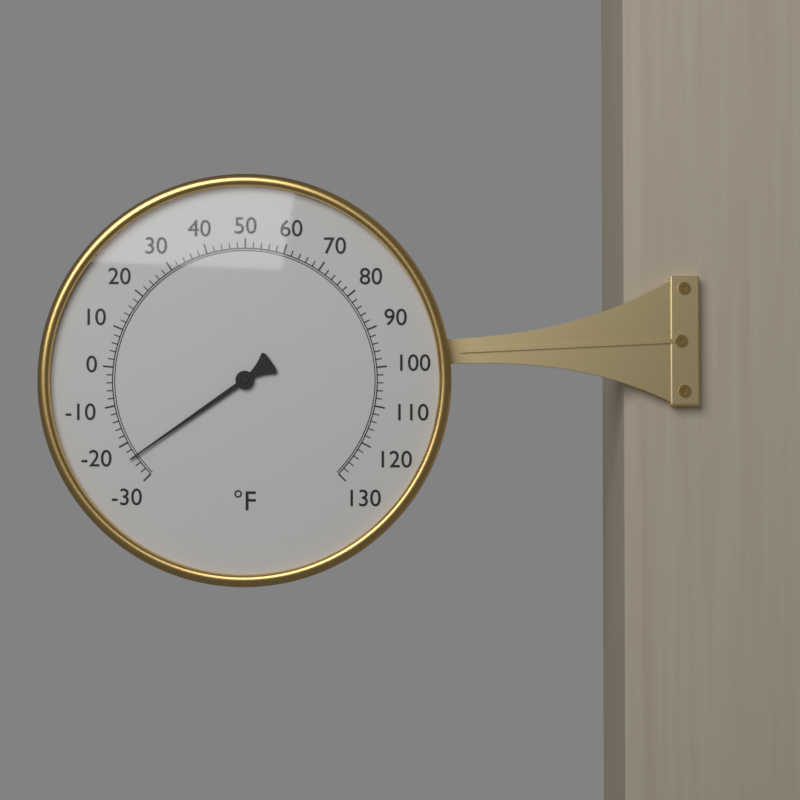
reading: -24 °F
